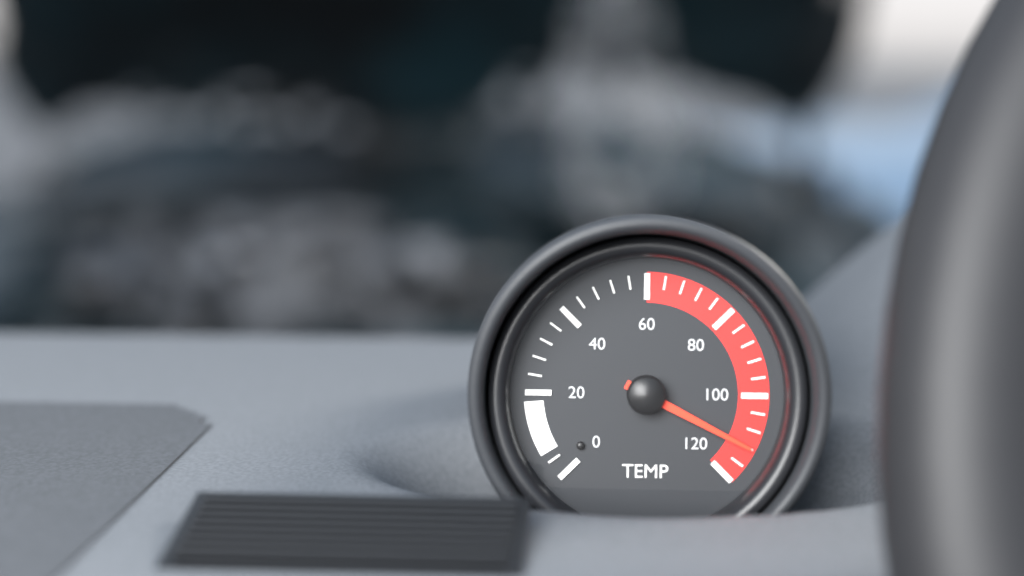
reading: 112 (no unit)
